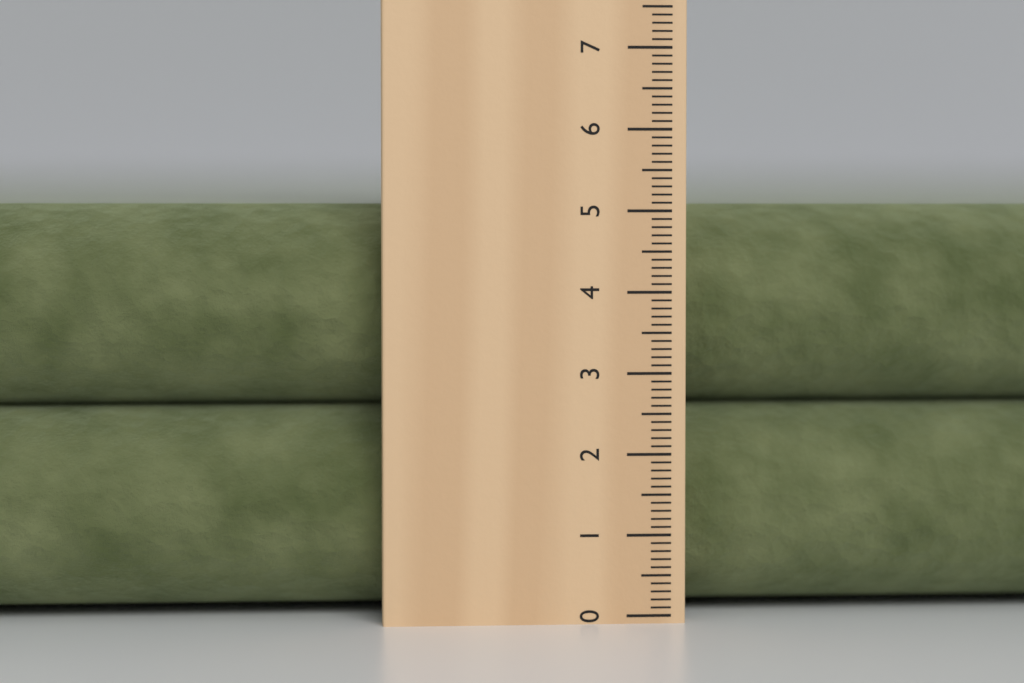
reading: 5.1 cm
